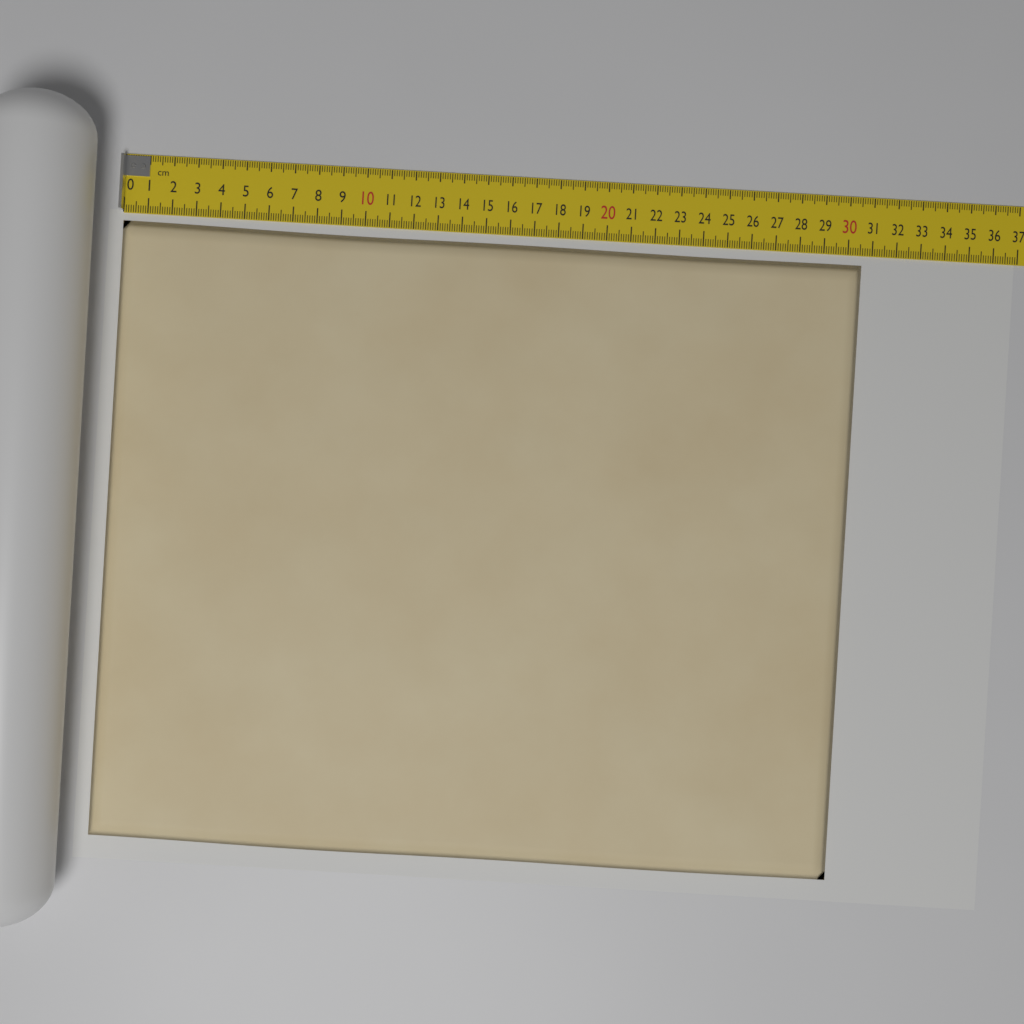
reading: 30.6 cm
